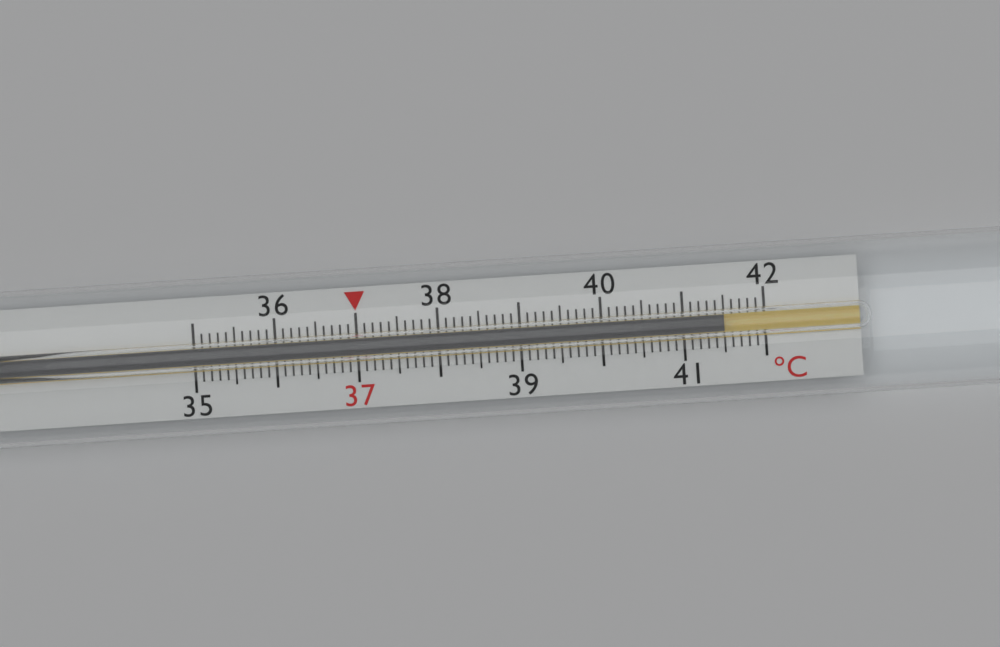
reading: 41.5 °C
